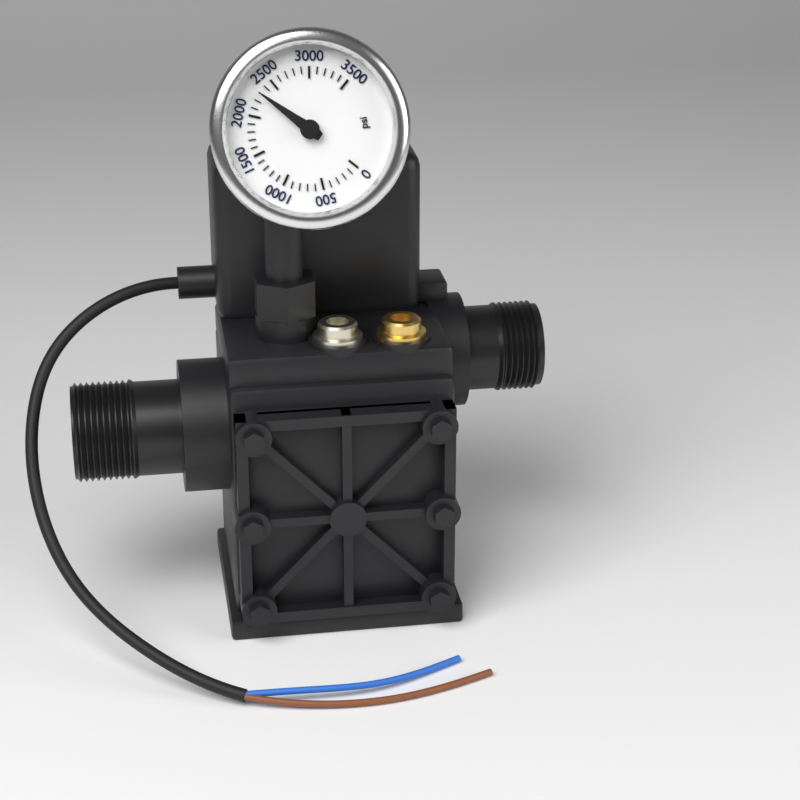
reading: 2300 psi
